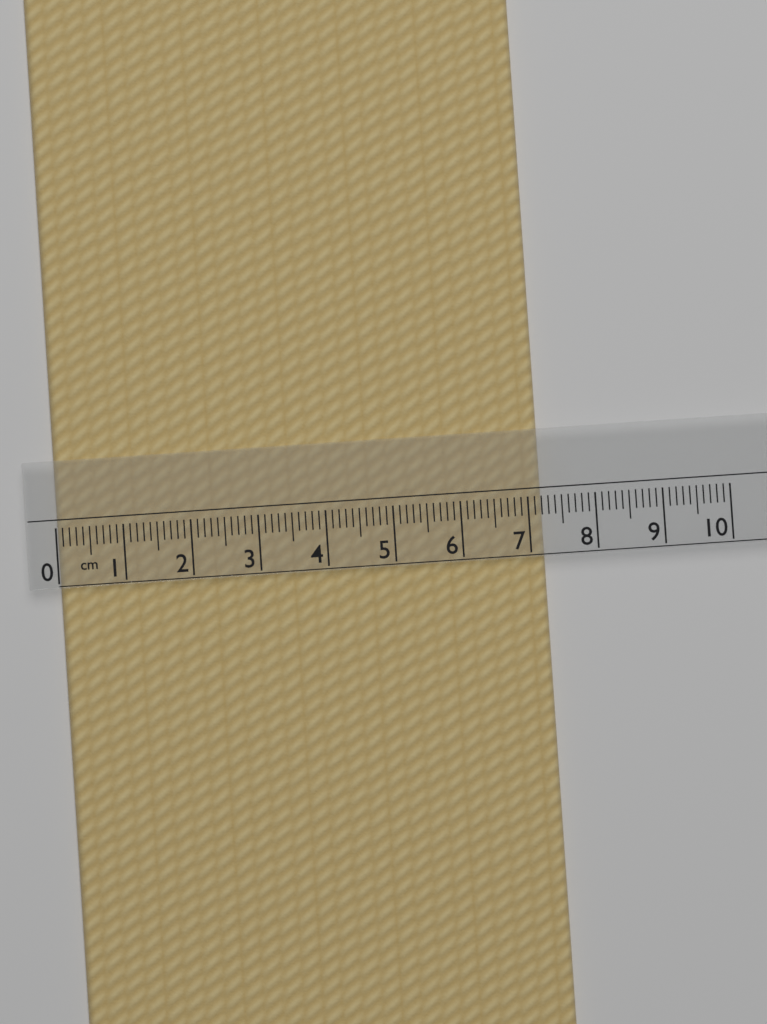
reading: 7.2 cm
